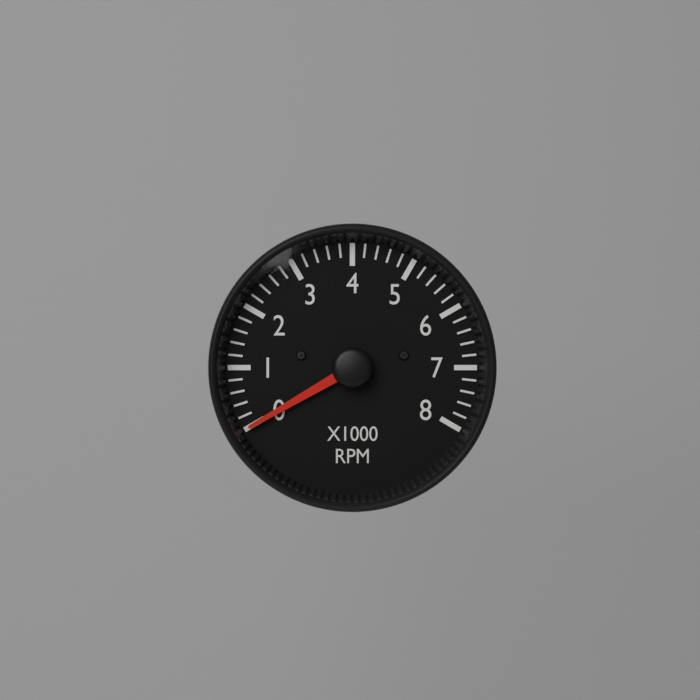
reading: 0 RPM
